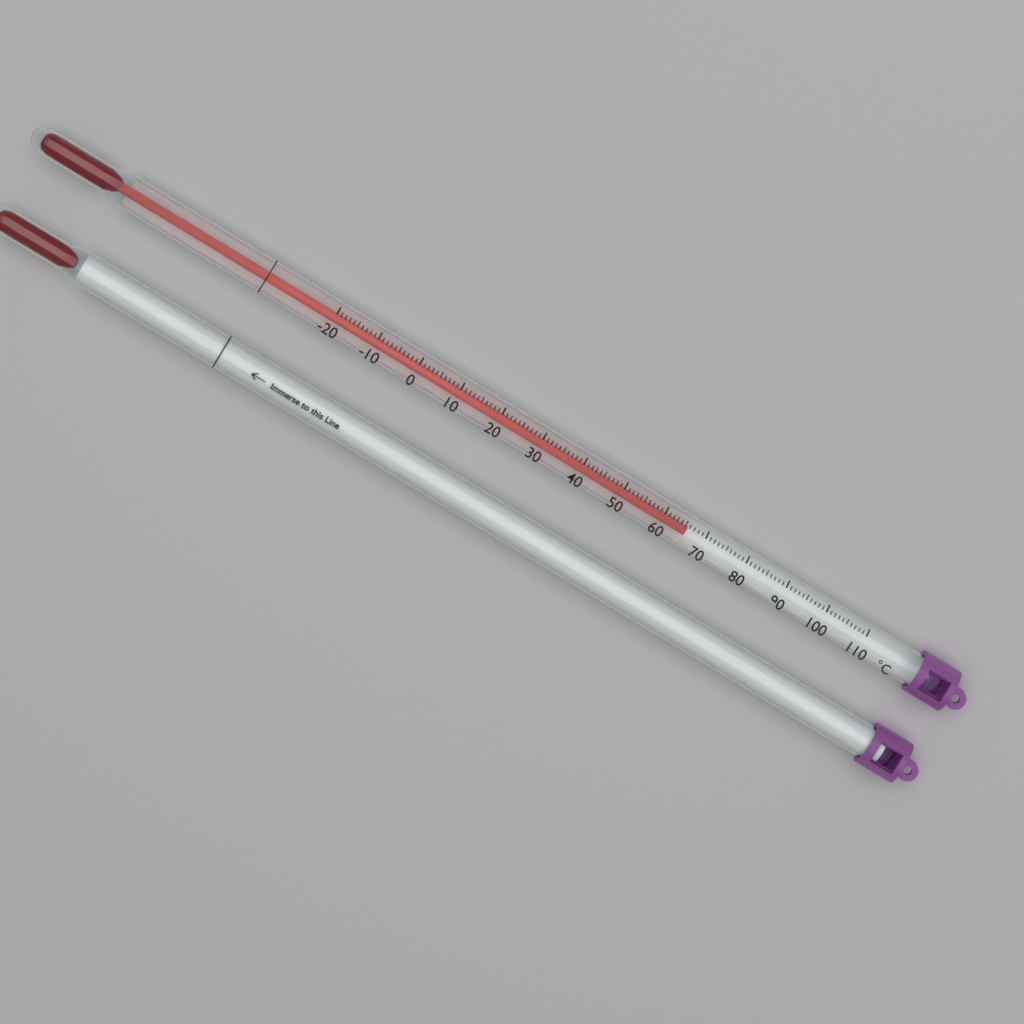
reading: 66 °C
